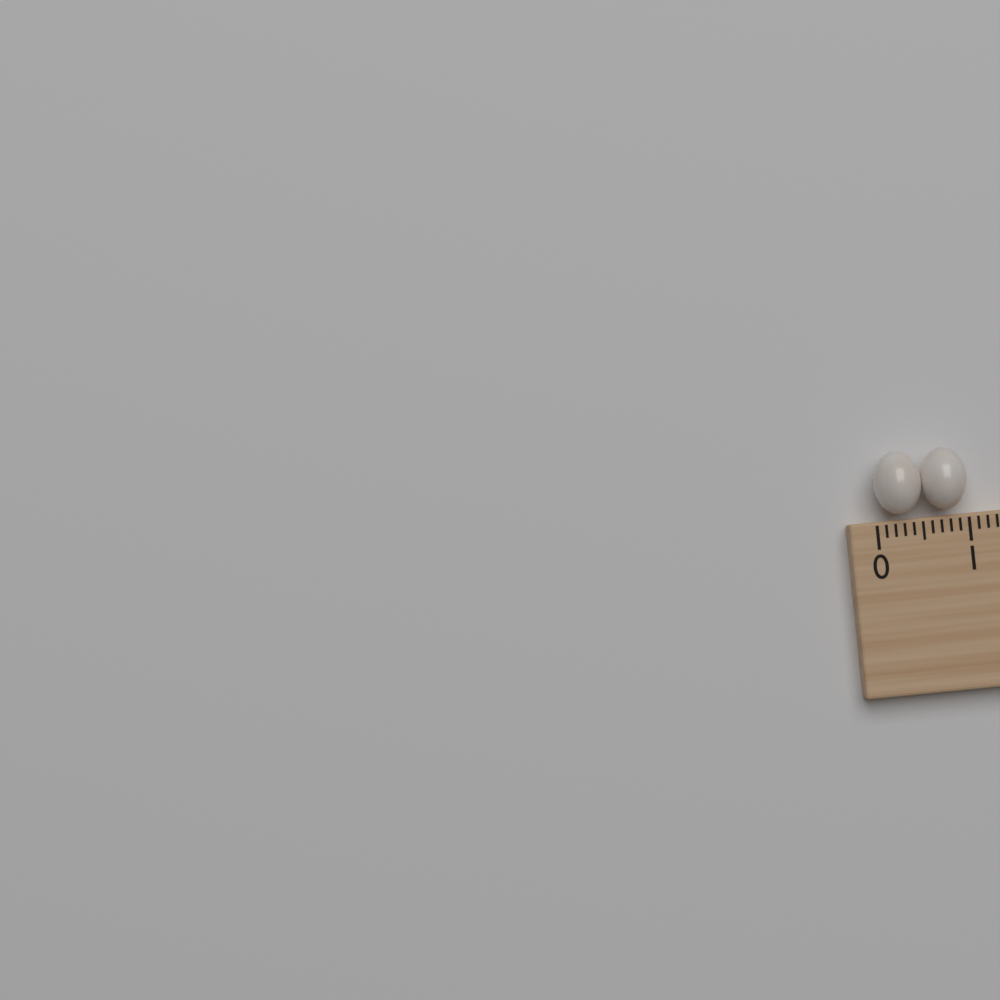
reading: 1.0 (no unit)
